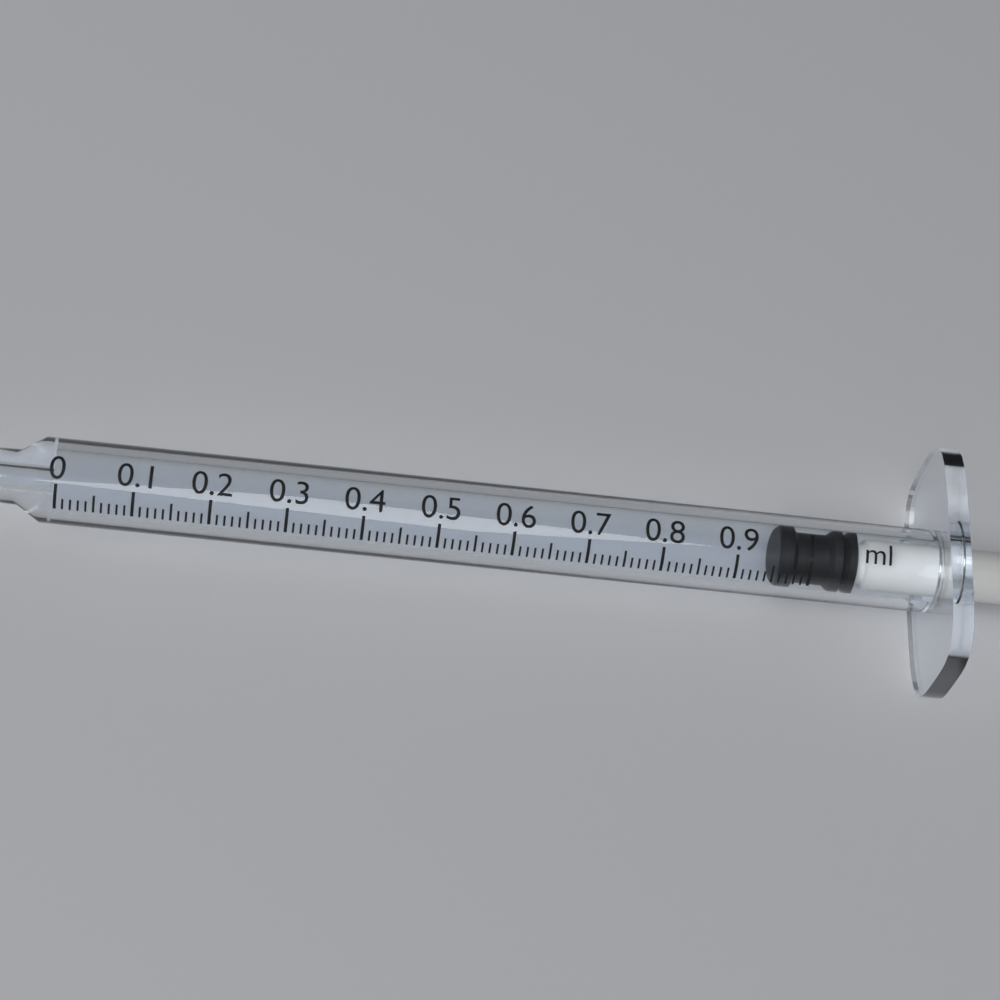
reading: 0.96 ml
